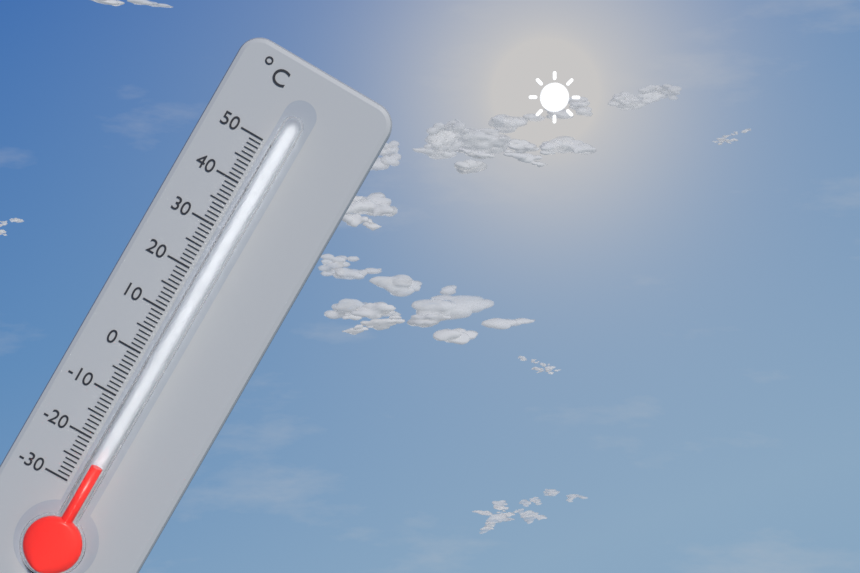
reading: -24 °C
